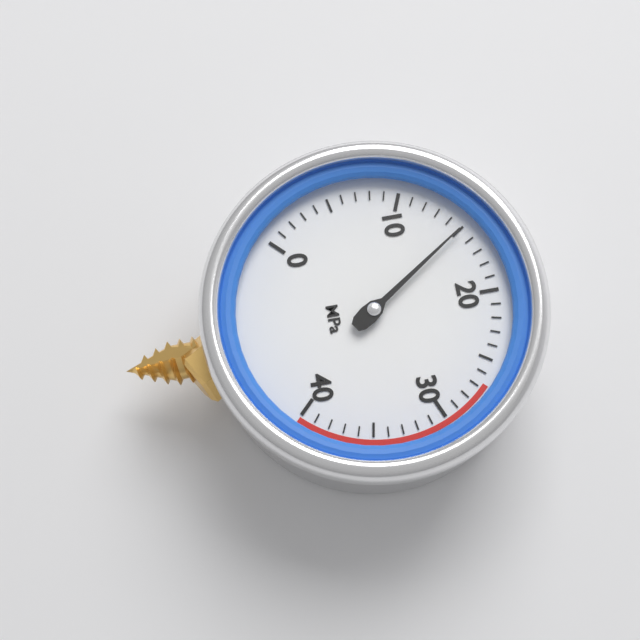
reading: 15 MPa
